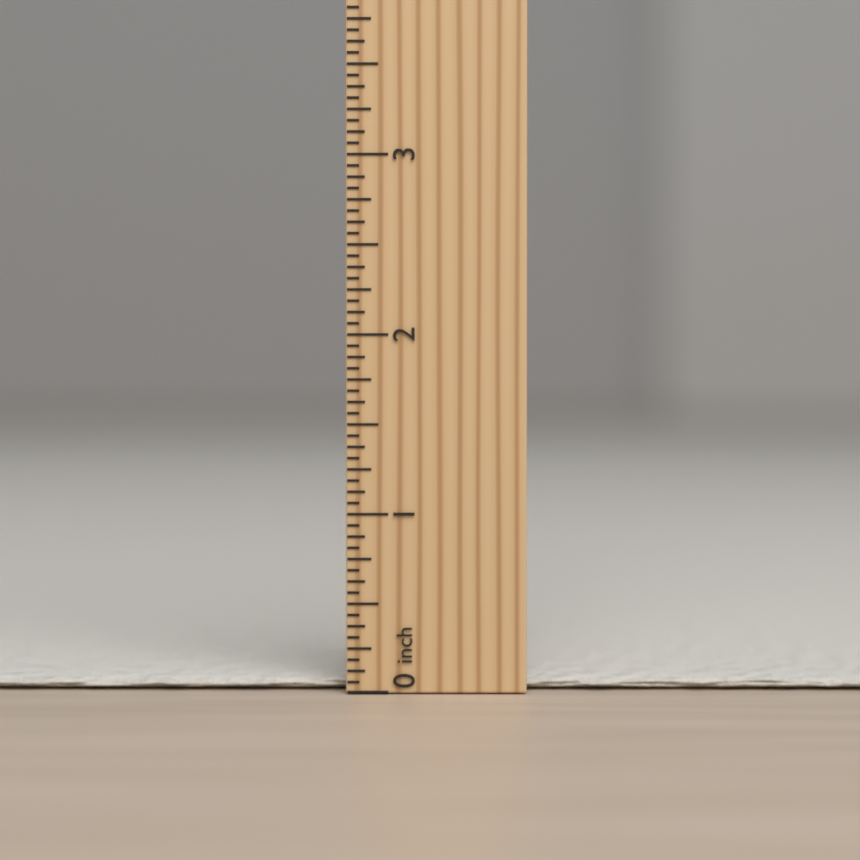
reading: 0.0625 inch
